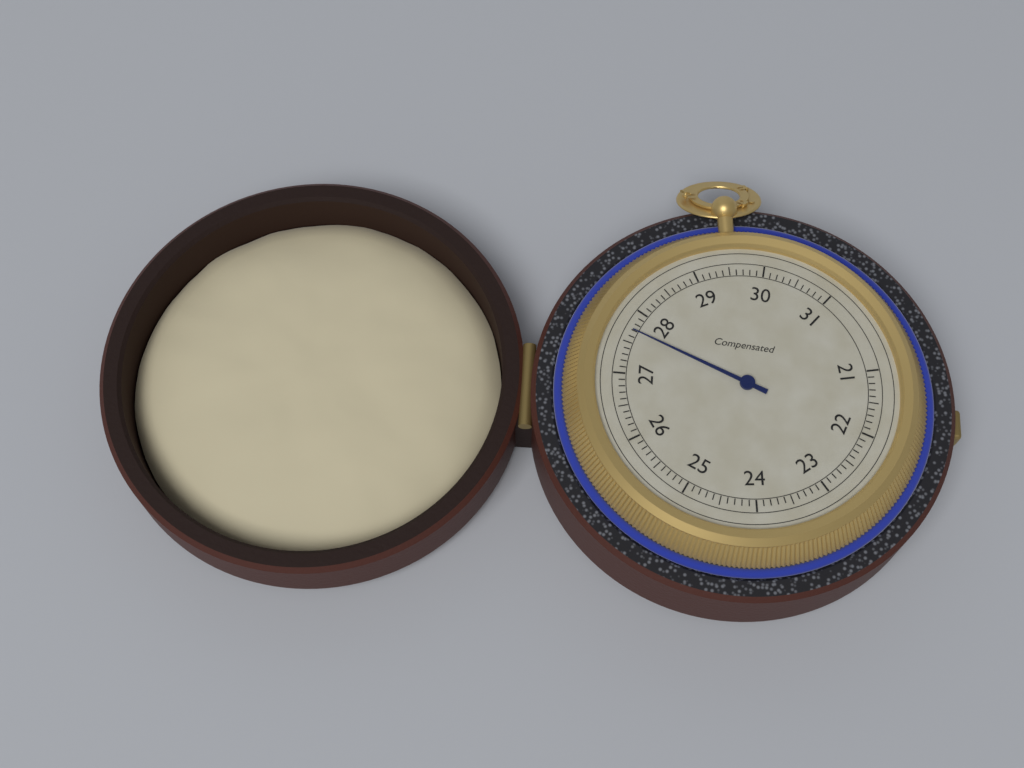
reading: 27.7 (no unit)
